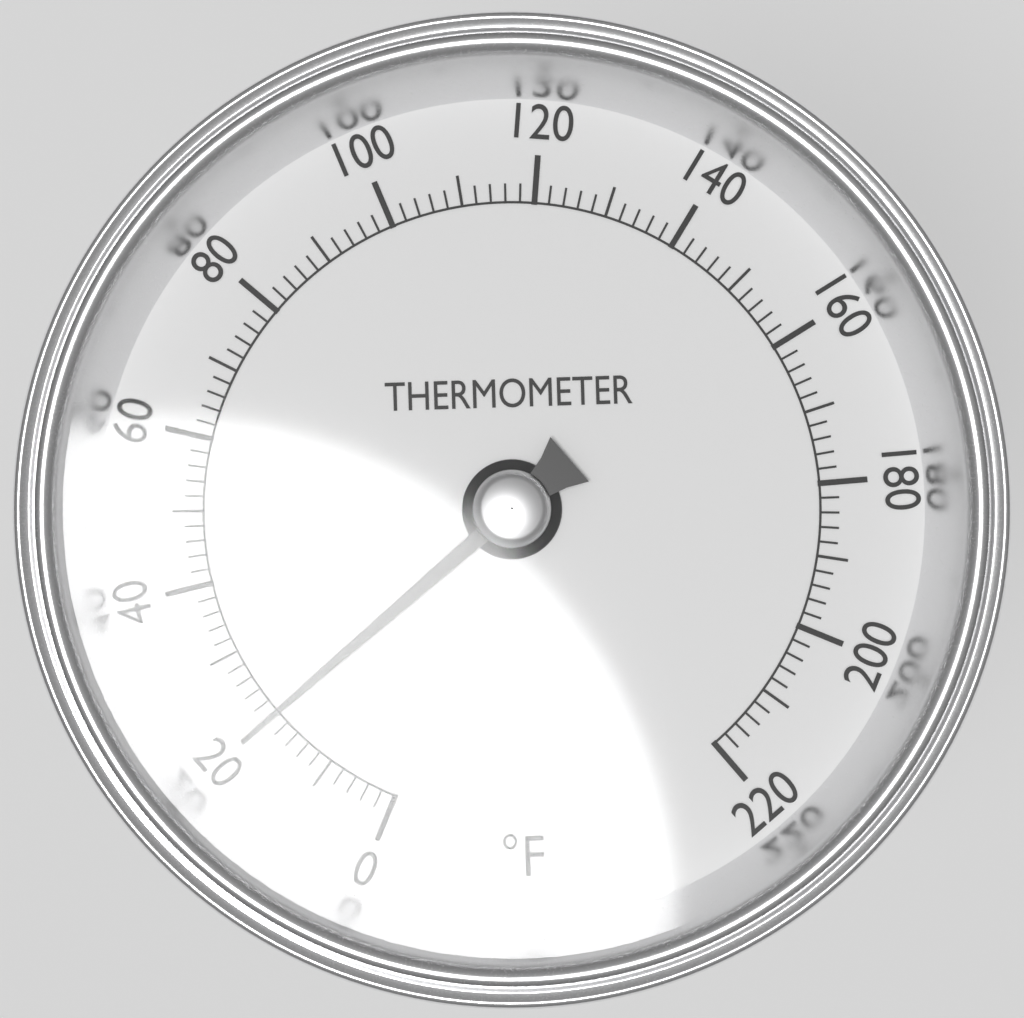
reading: 20 °F
